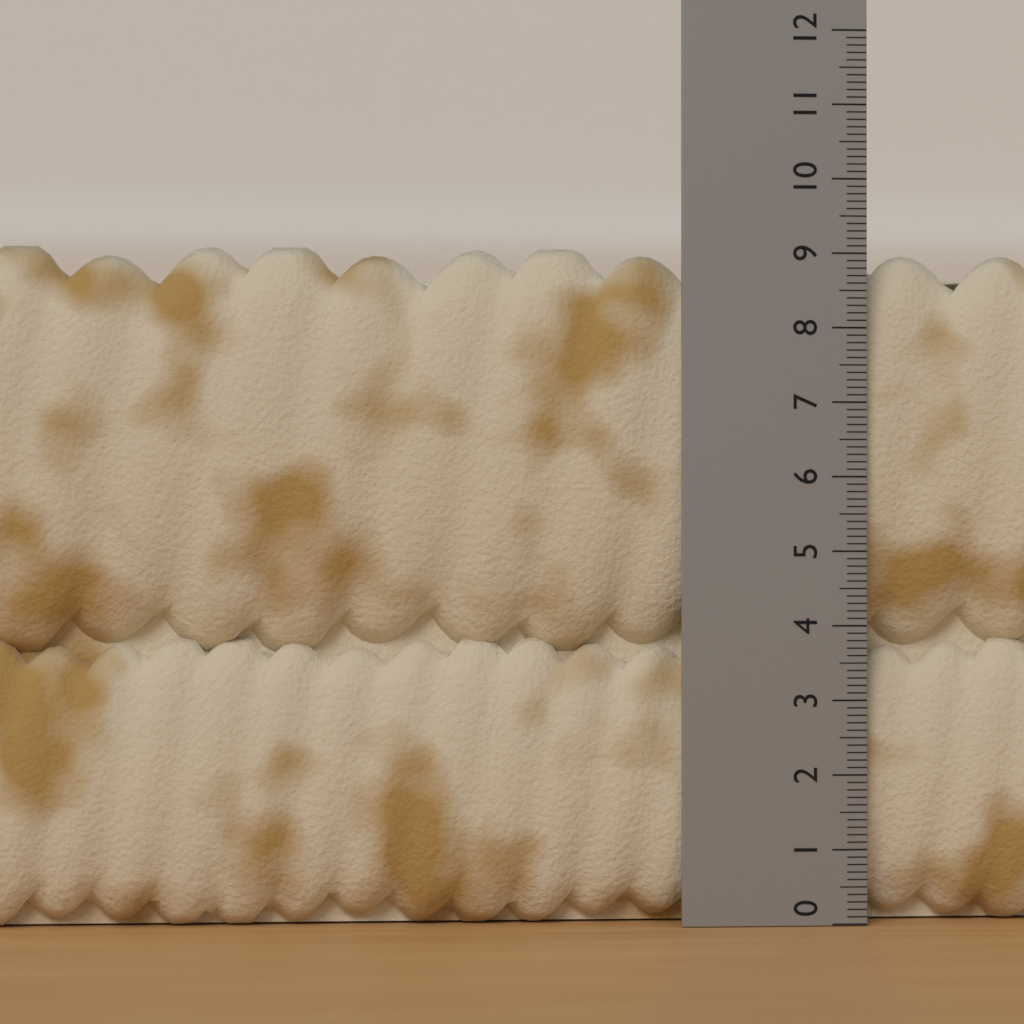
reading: 9.1 (no unit)
